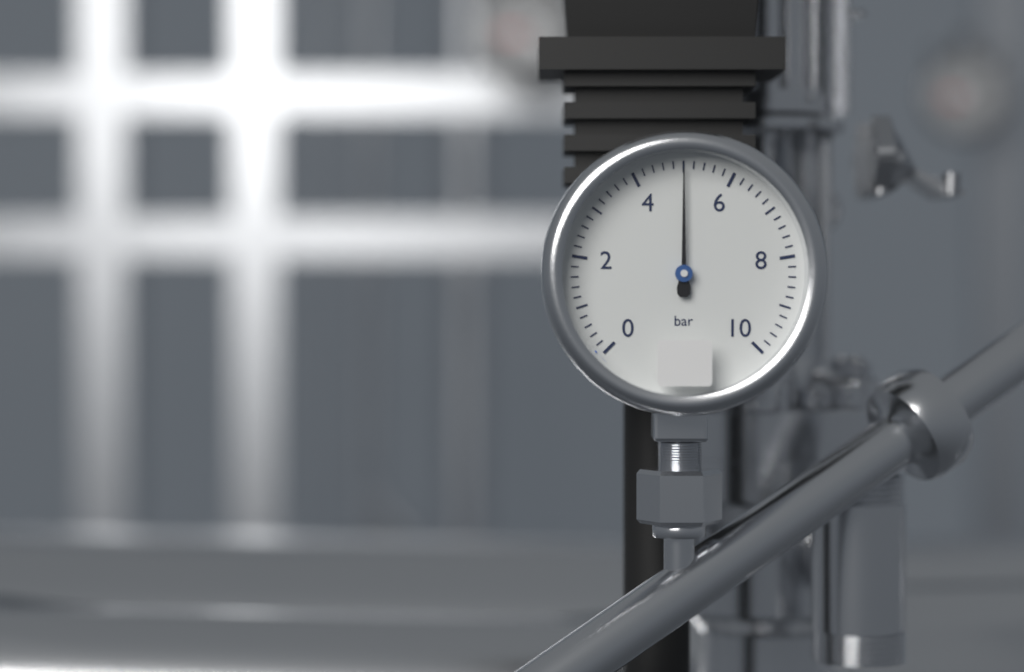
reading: 5.0 bar
